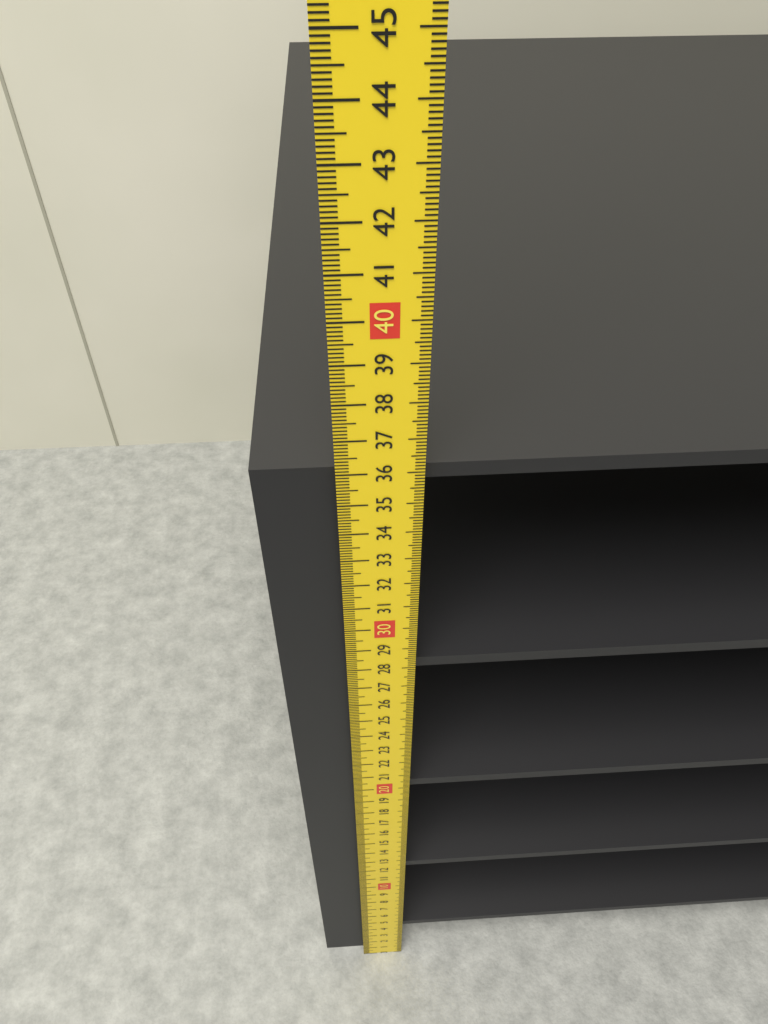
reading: 35.9 cm
